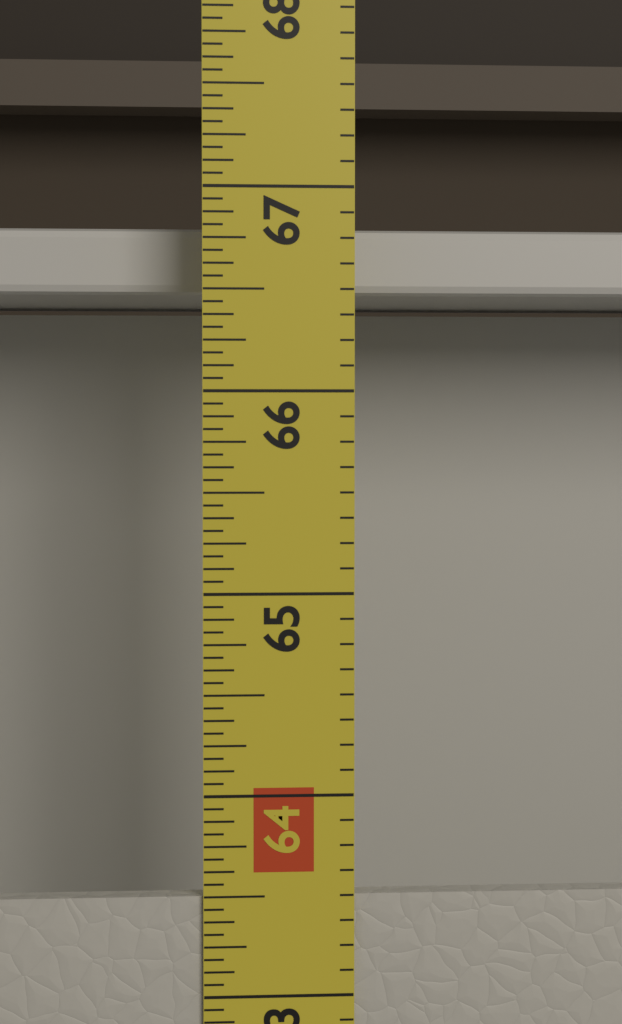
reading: 63.5000 in
